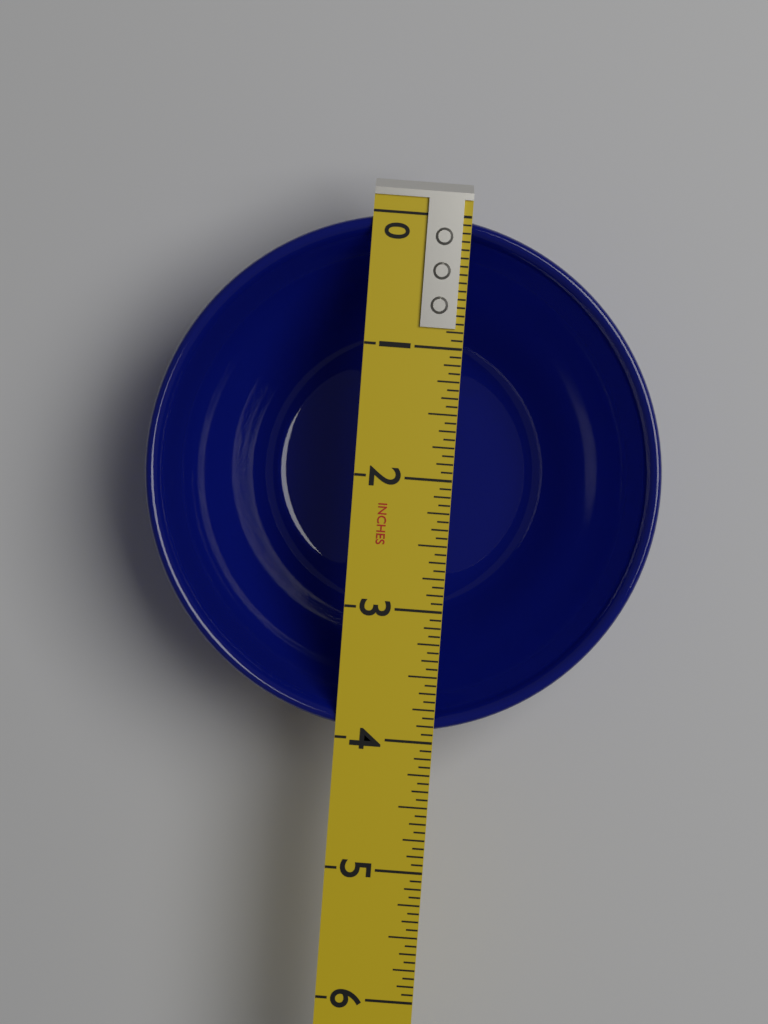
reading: 3.9375 in
